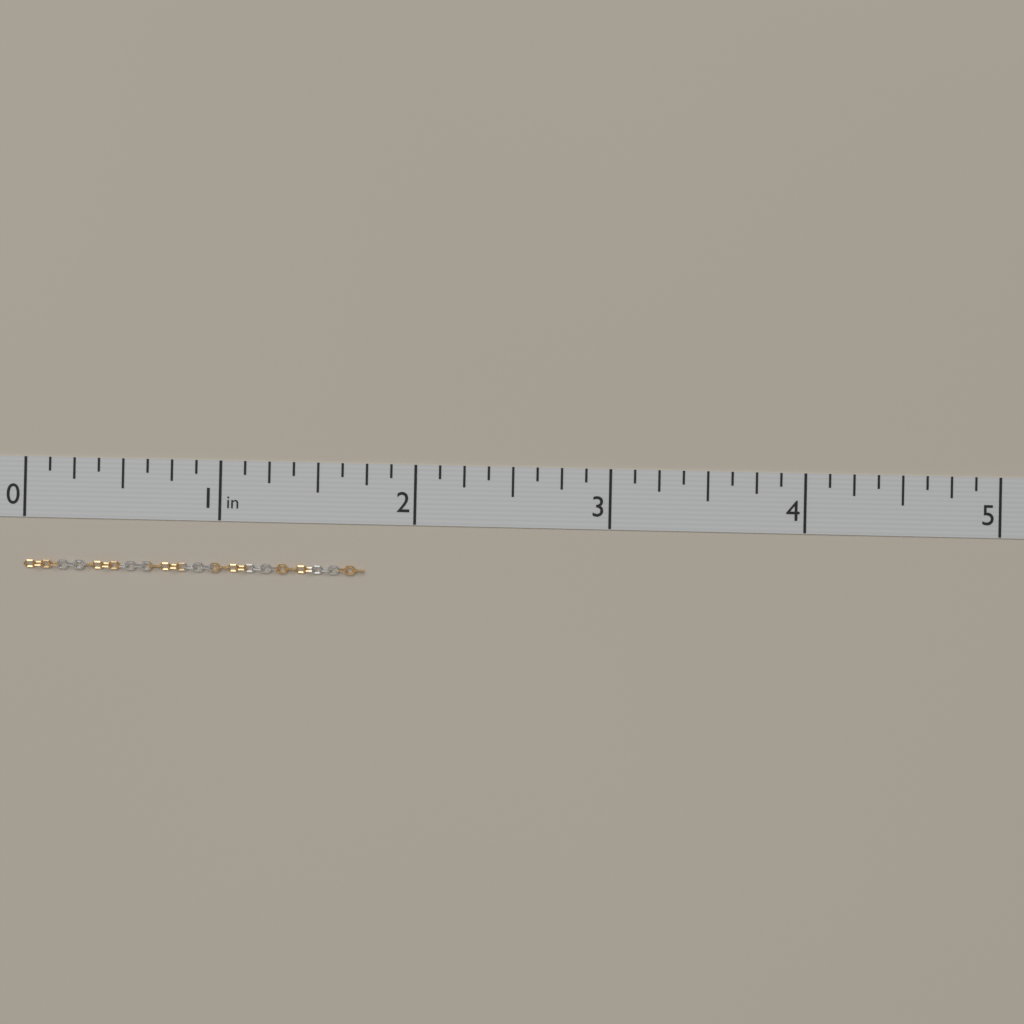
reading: 1.750 in
